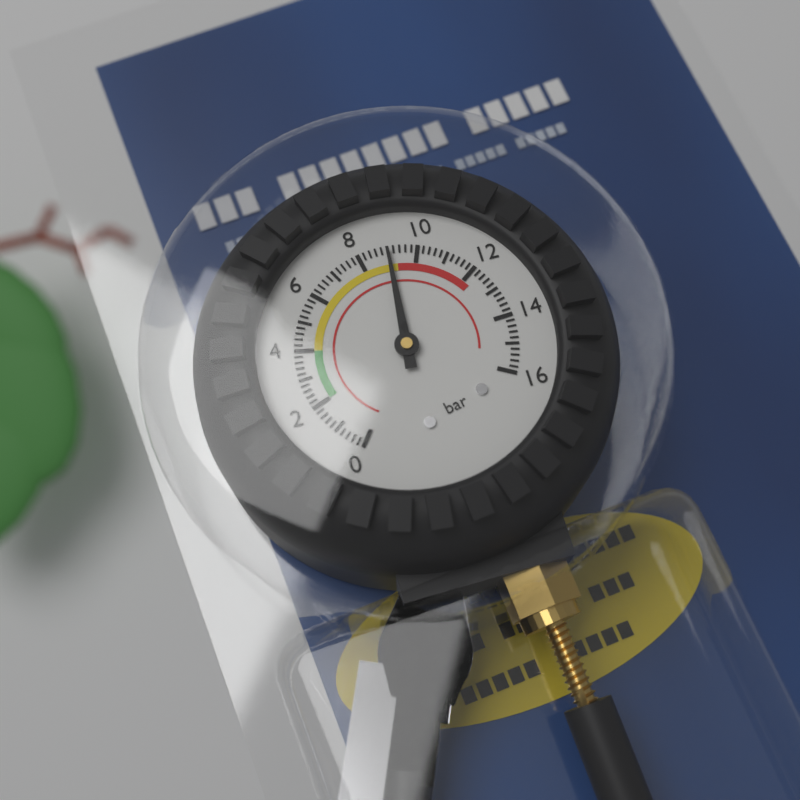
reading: 9.0 bar
